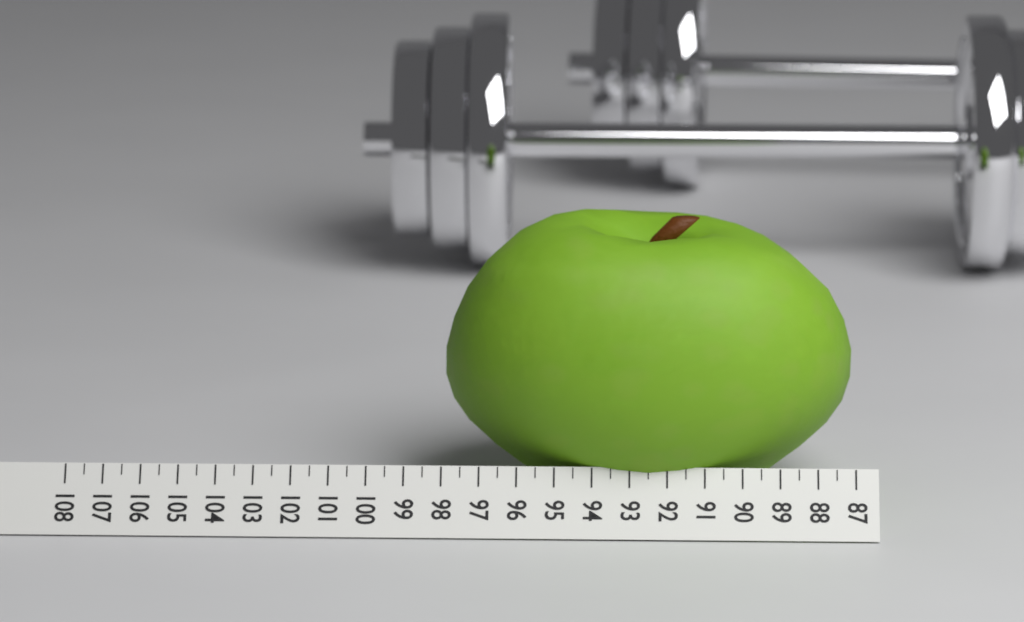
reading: 98.0 (no unit)
